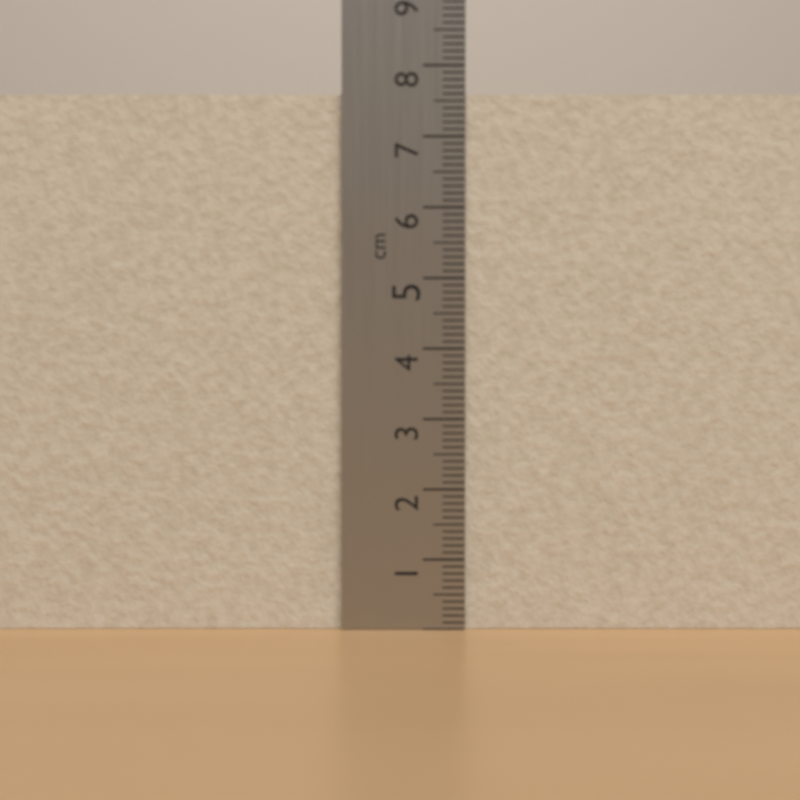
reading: 7.6 cm
